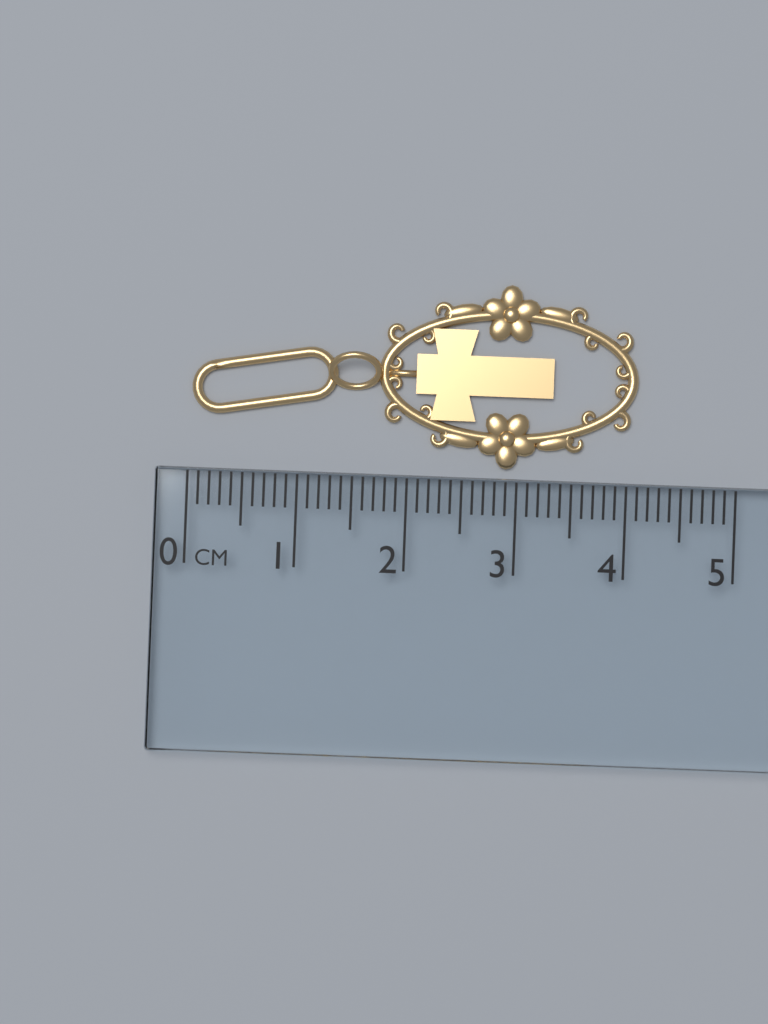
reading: 4.1 cm
